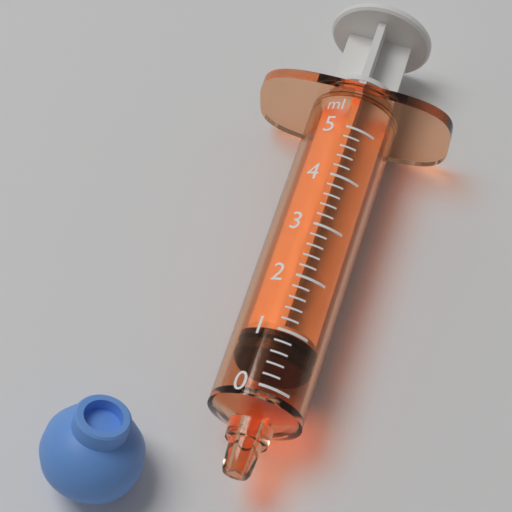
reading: 0.6 ml
